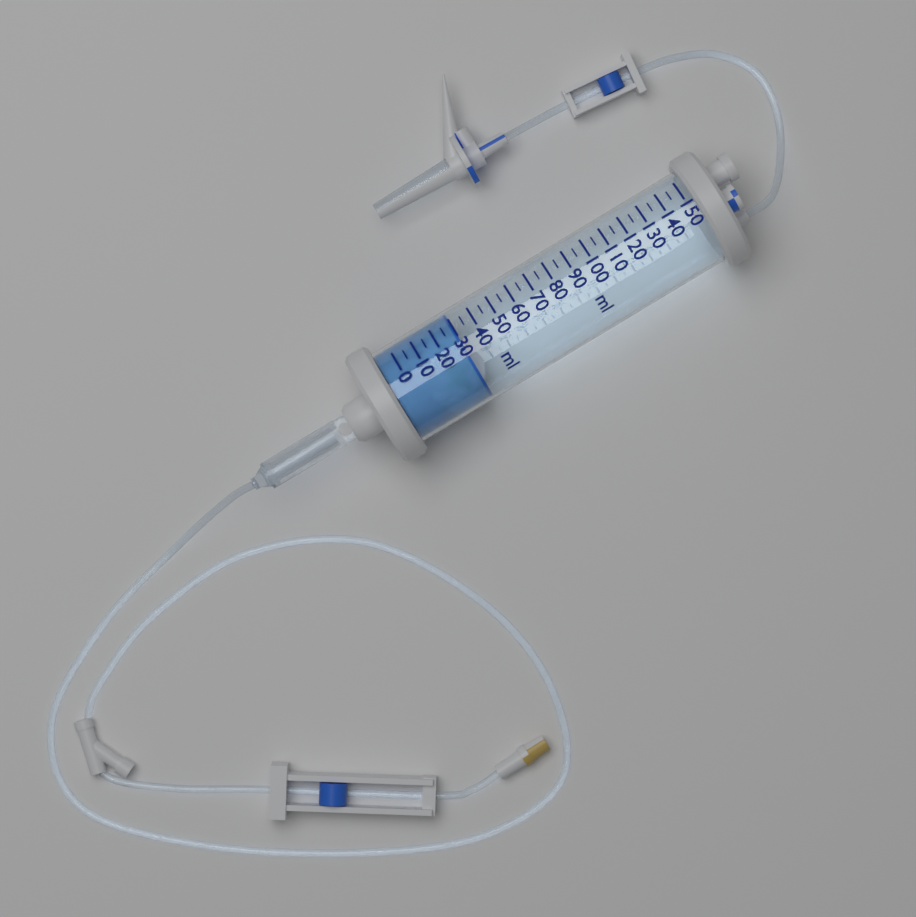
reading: 30 ml
